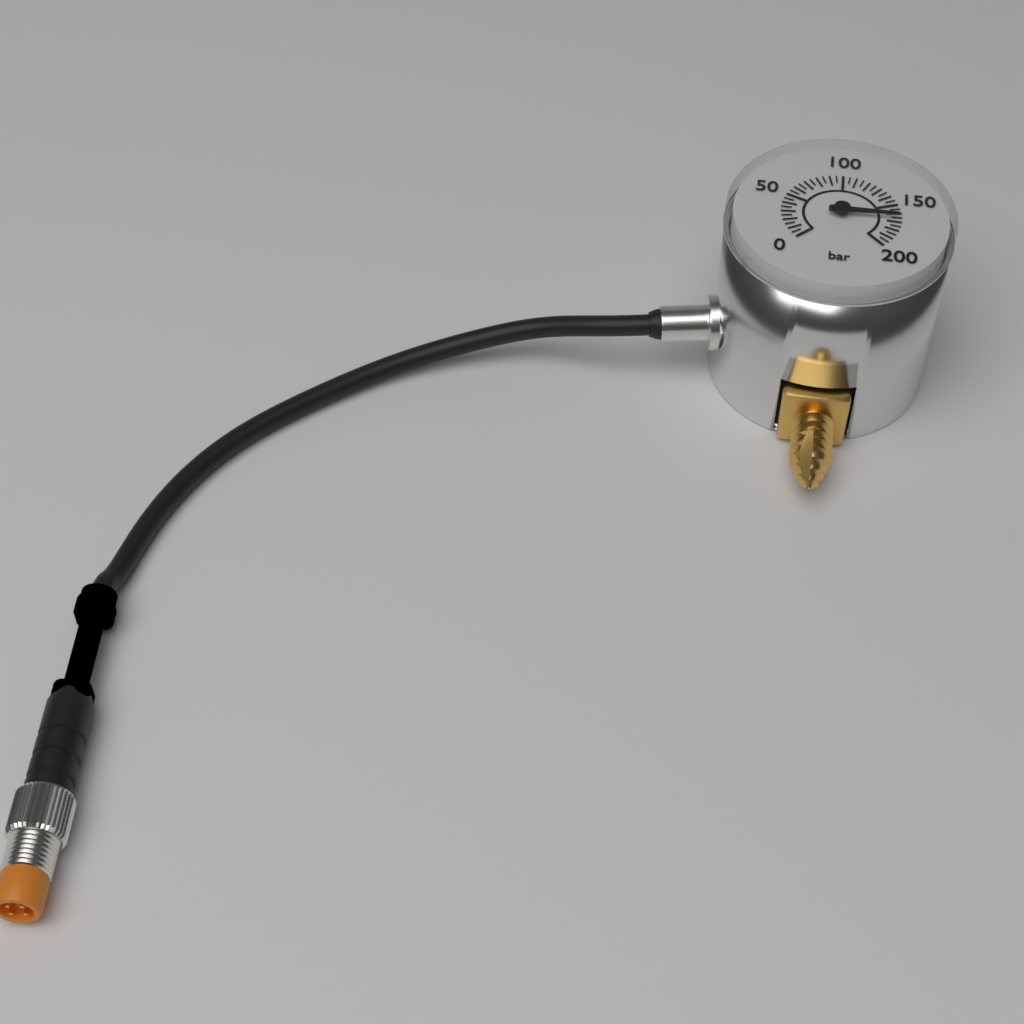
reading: 165 bar
